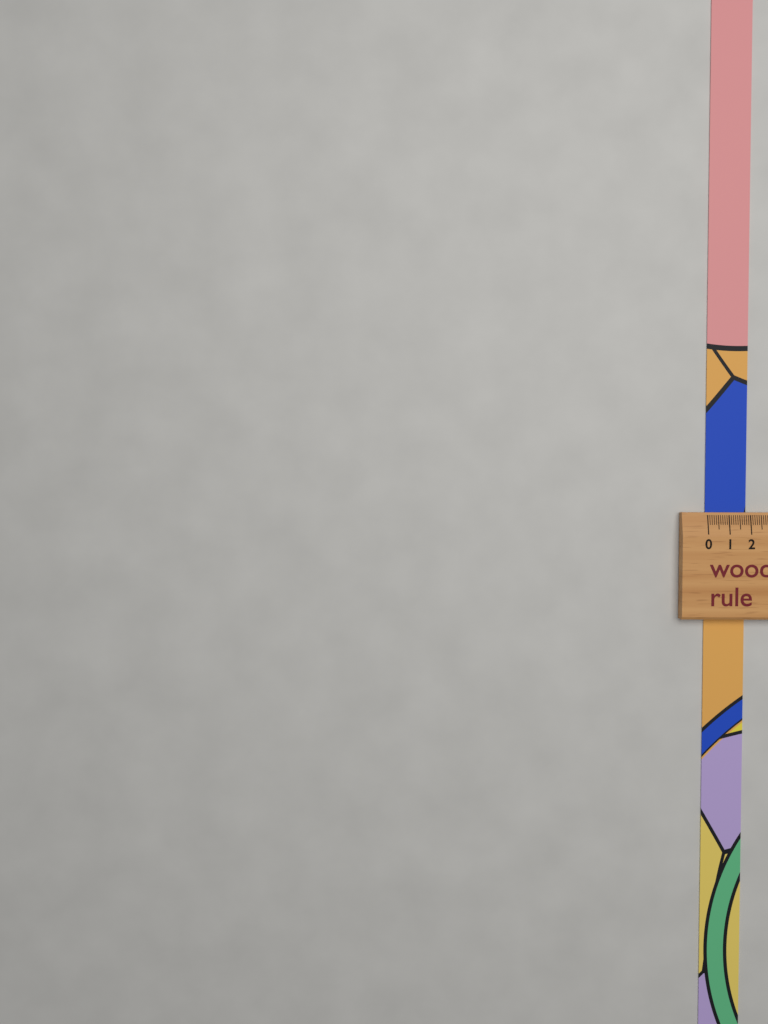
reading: 1.9 (no unit)
